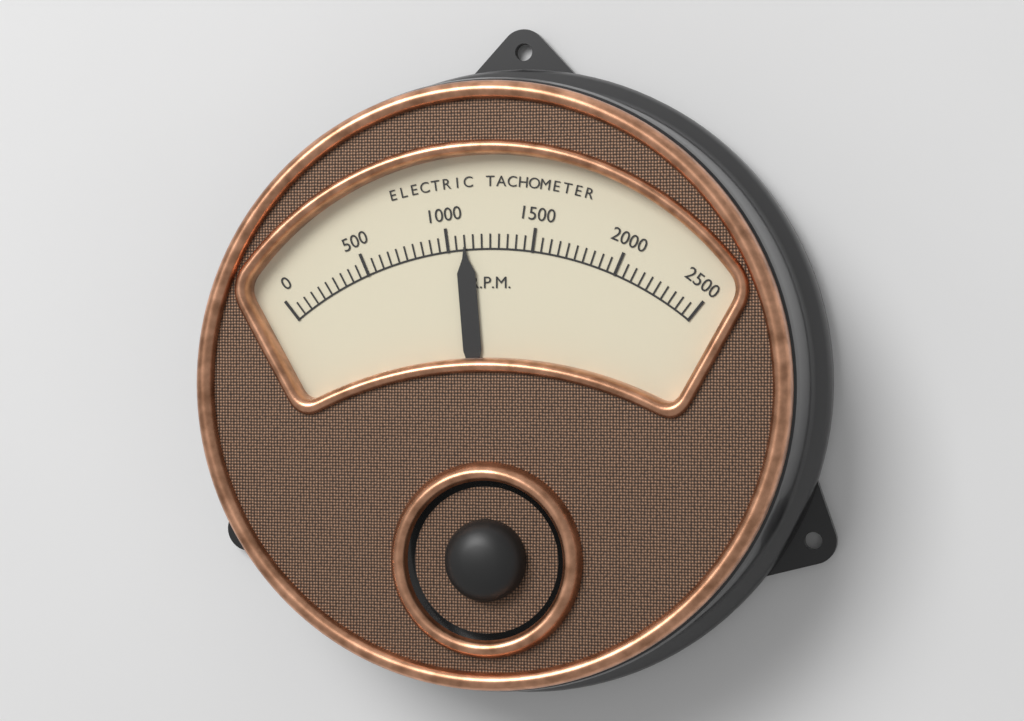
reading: 1100 RPM
